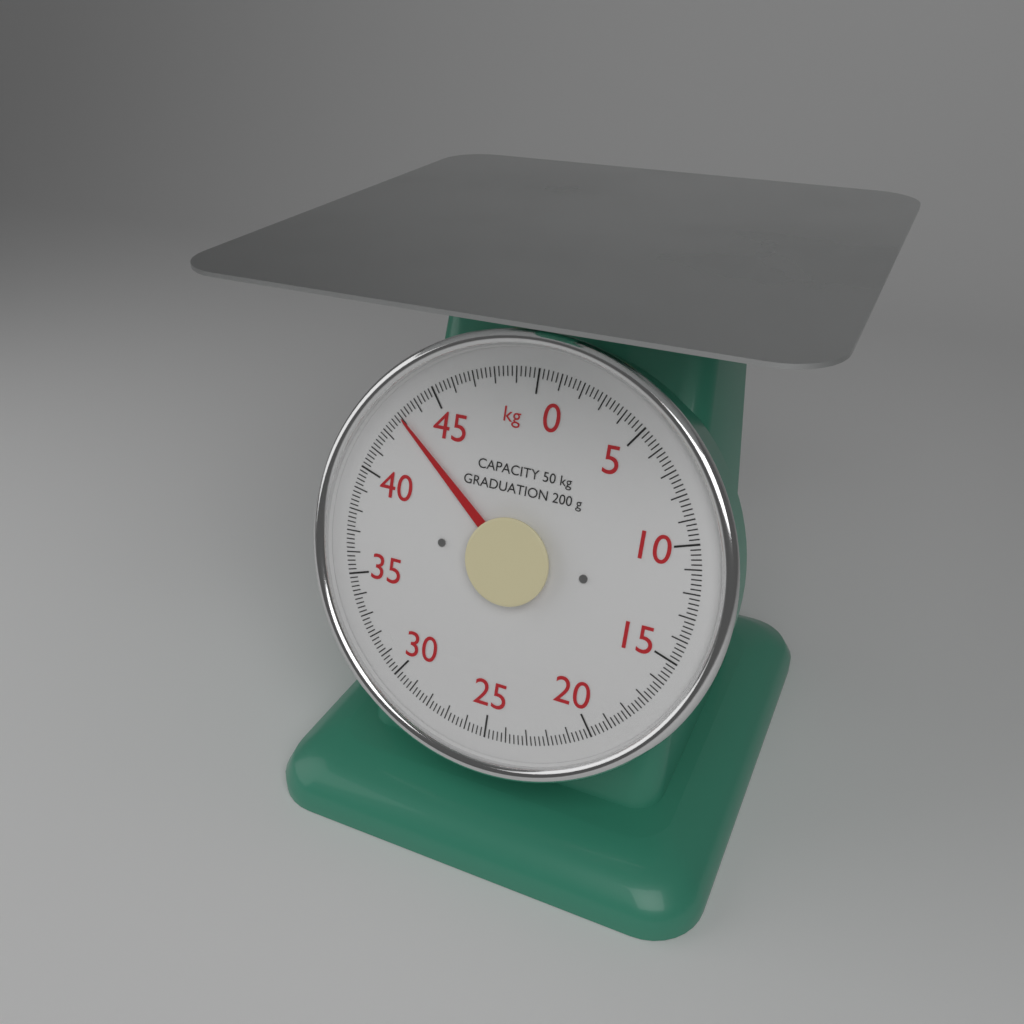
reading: 43.0 kg
